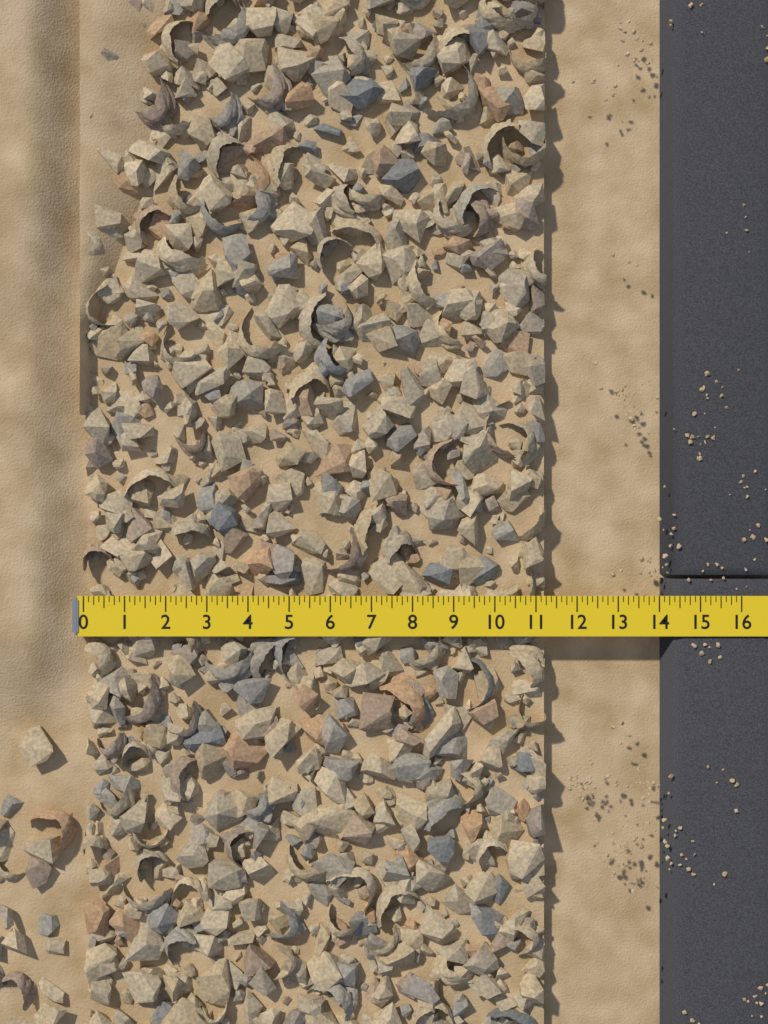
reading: 11.250 (no unit)
